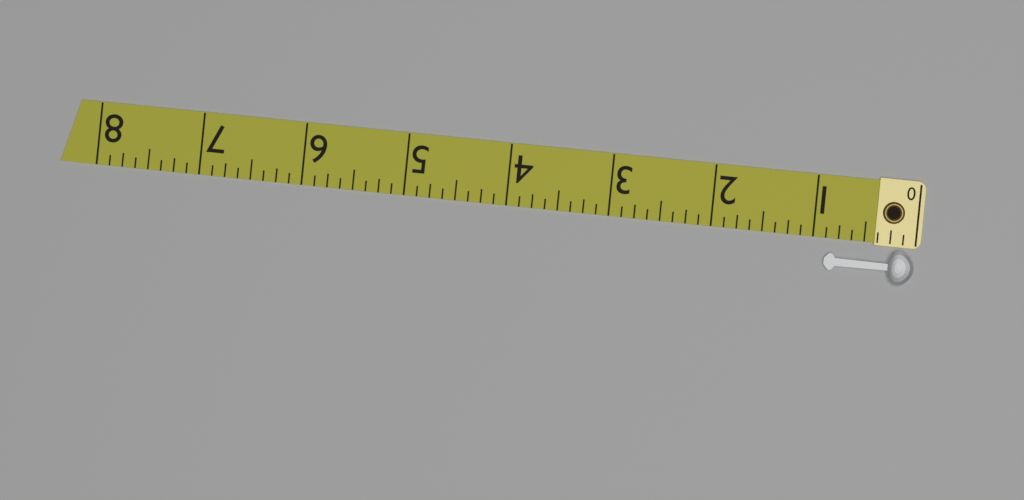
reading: 0.875 (no unit)
